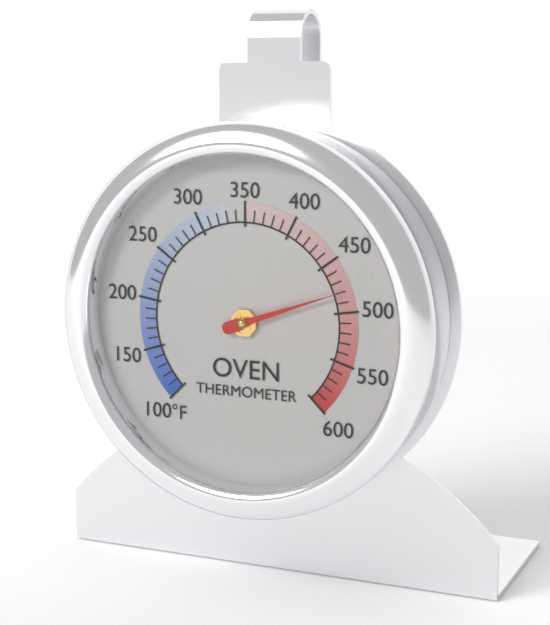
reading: 480 °F
